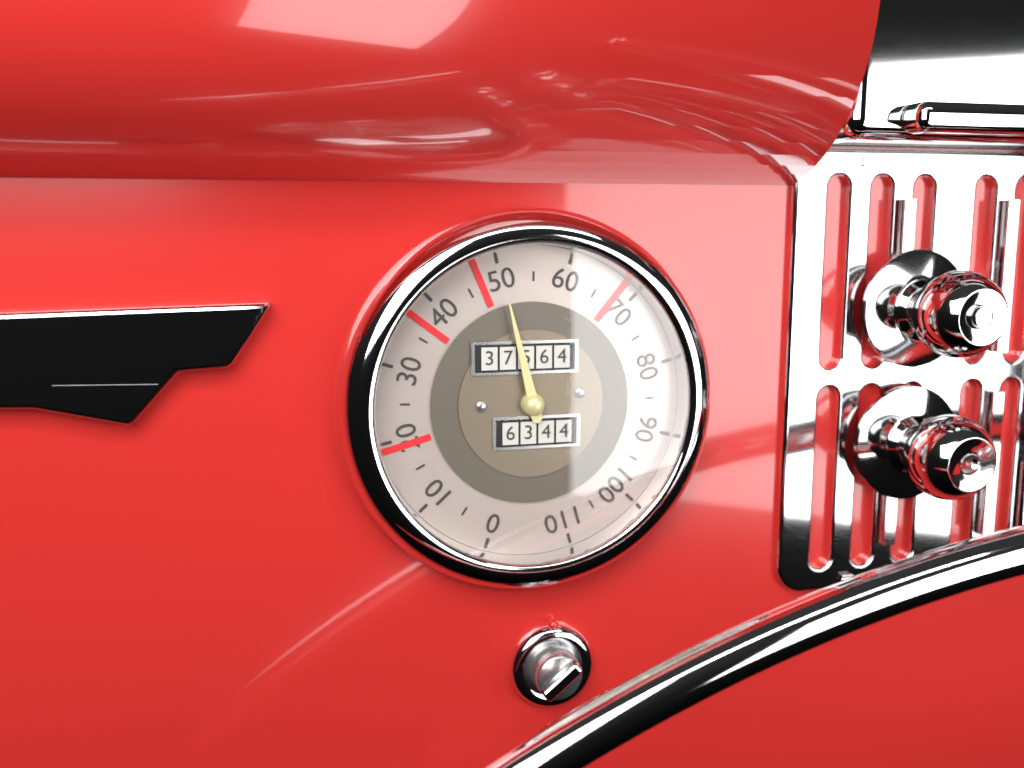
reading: 50 mph
